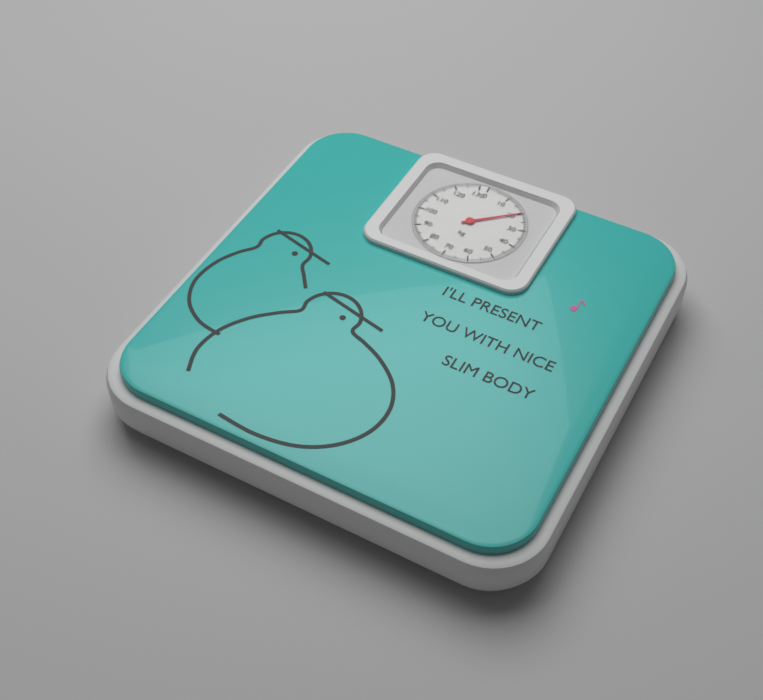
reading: 20 kg
